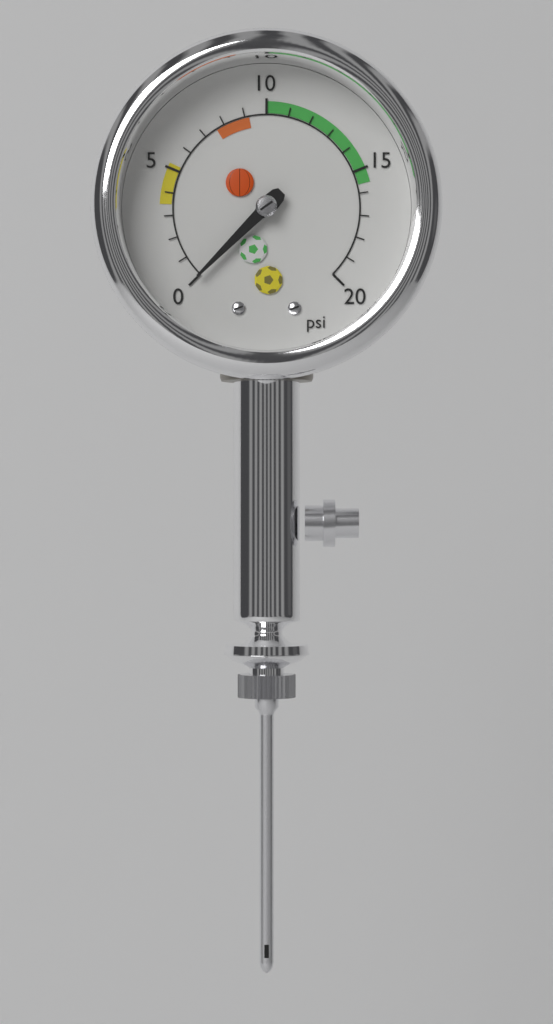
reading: 0 psi
